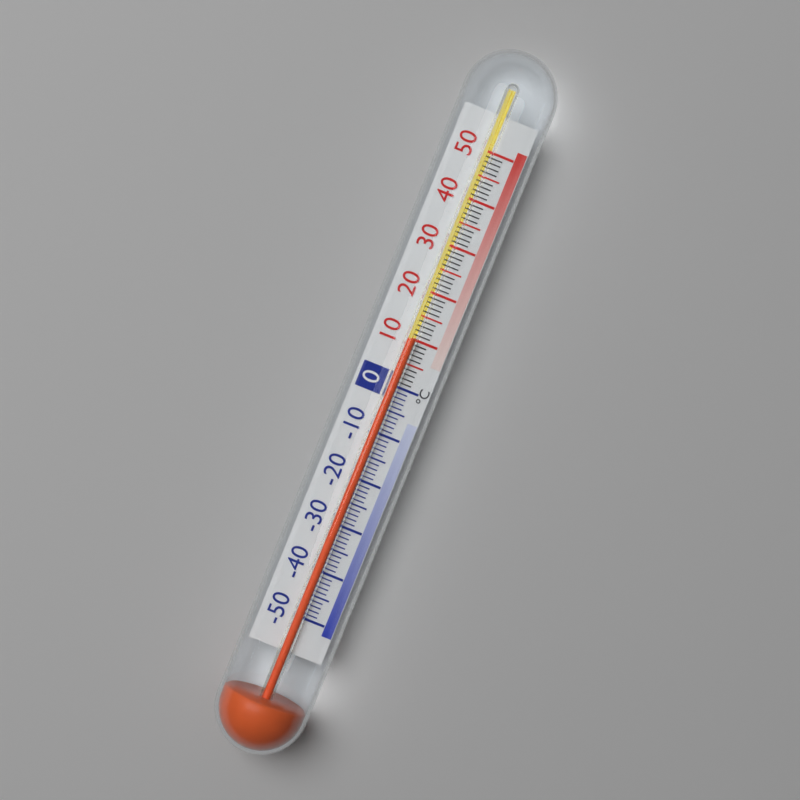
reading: 10 °C
